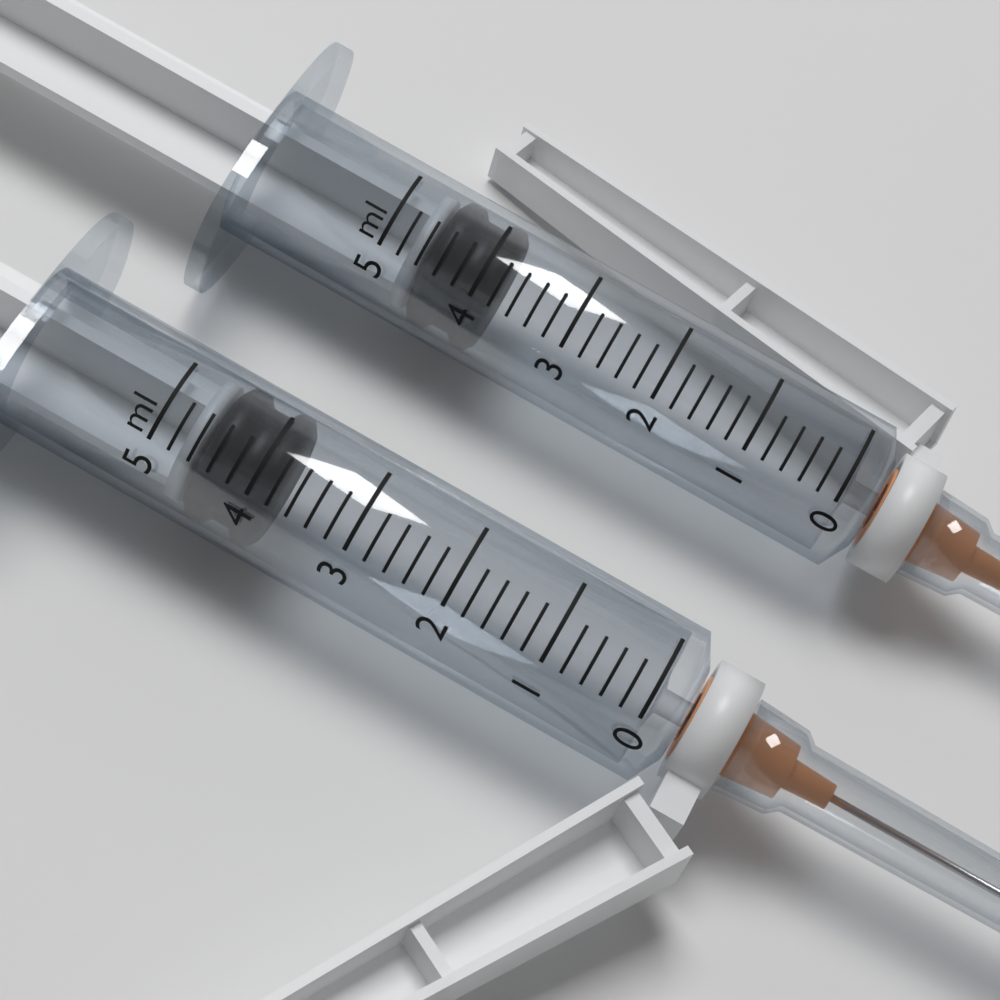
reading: 3.8 ml
